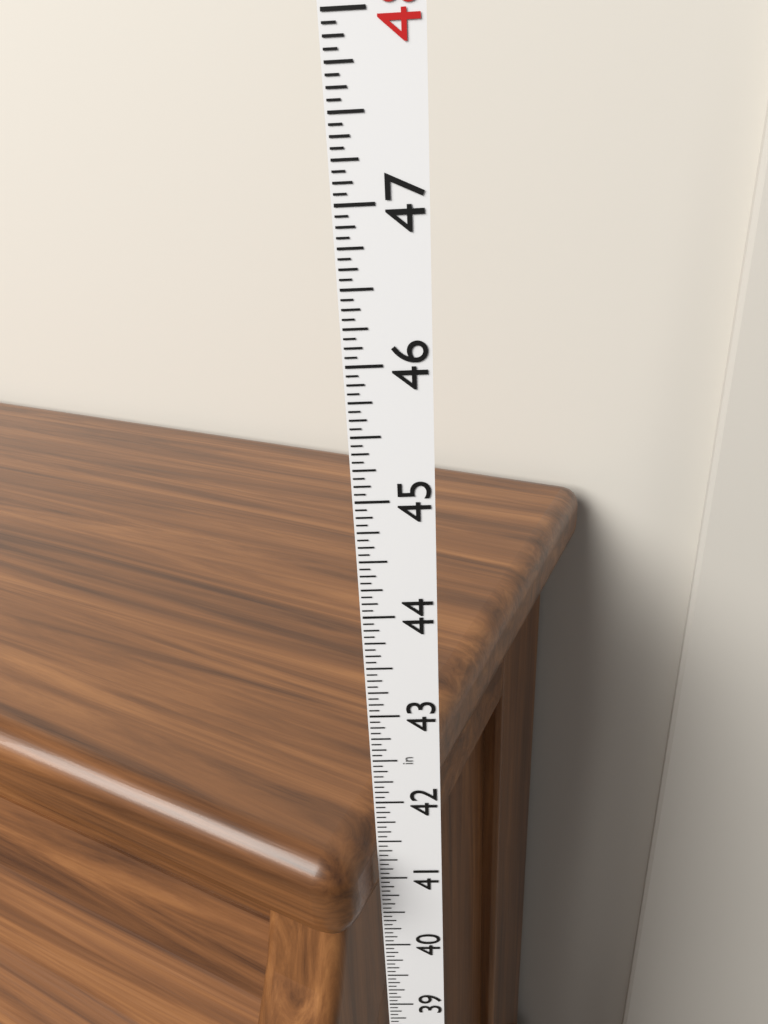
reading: 41.6250 in
